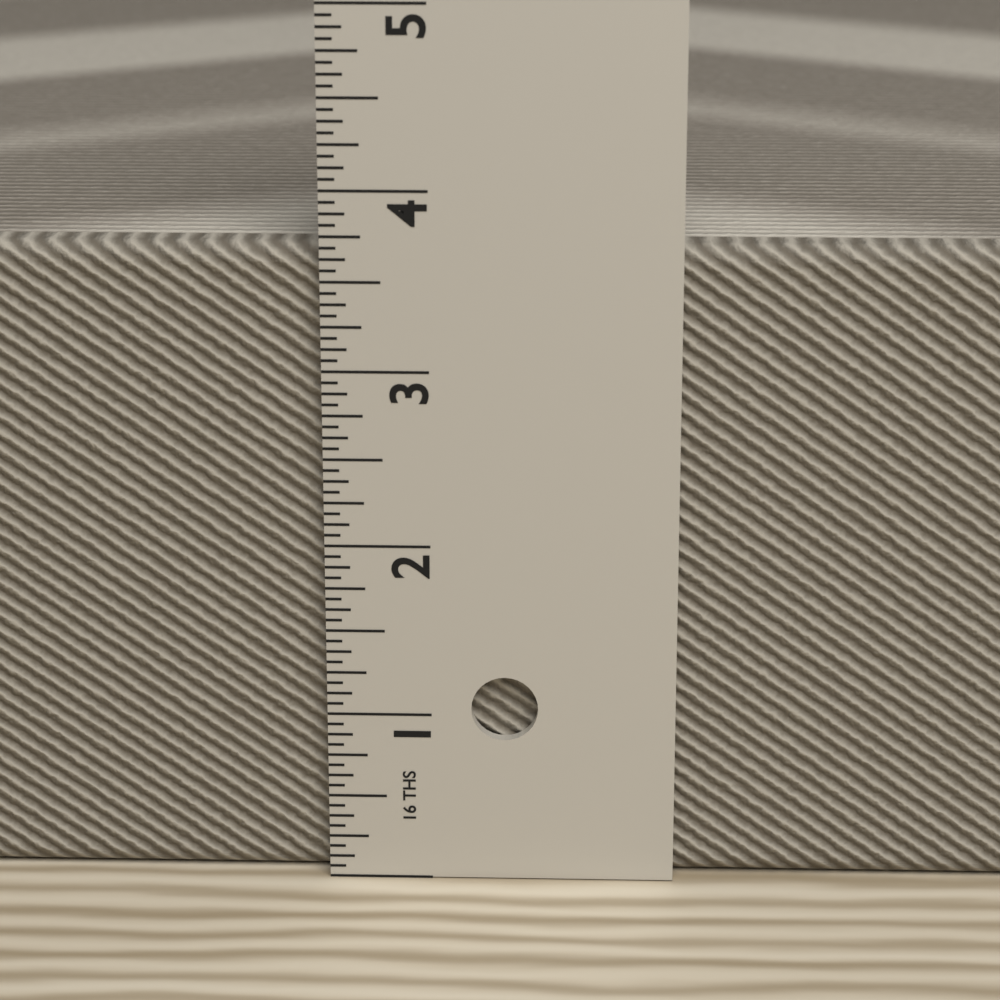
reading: 3.6875 in
